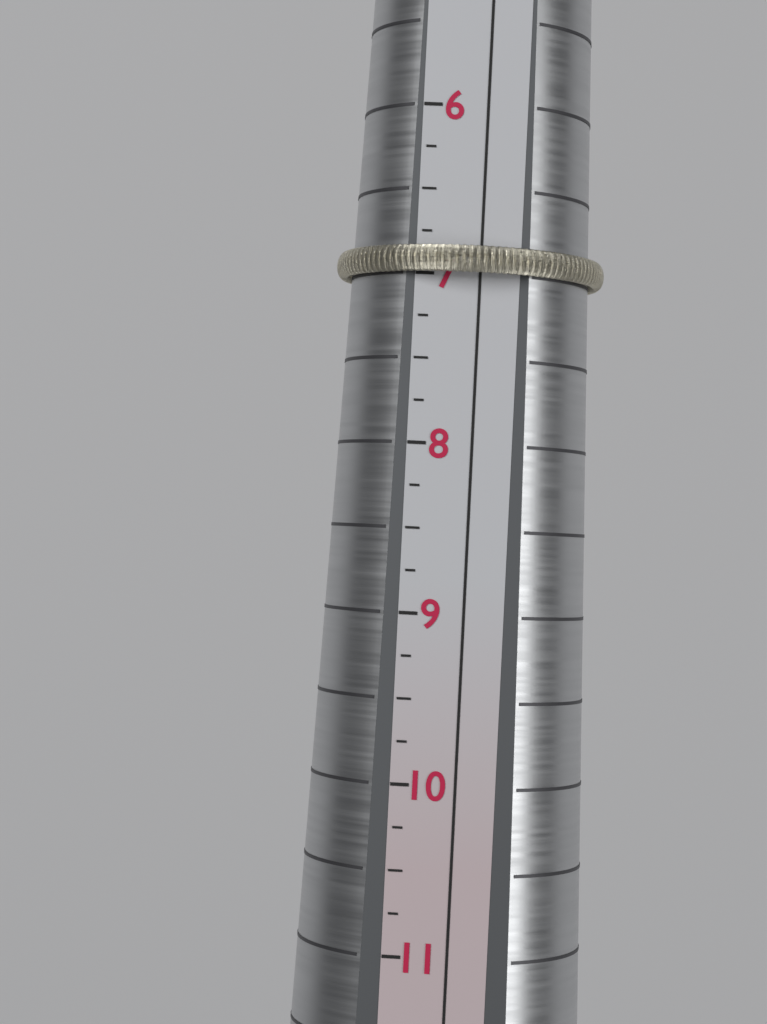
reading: 7.00 (no unit)
